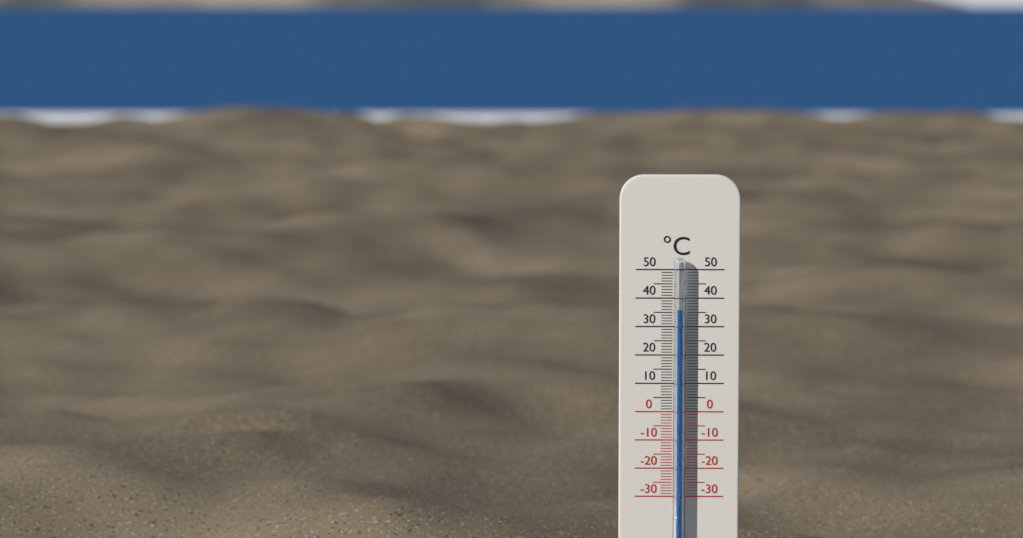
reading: 36 °C
